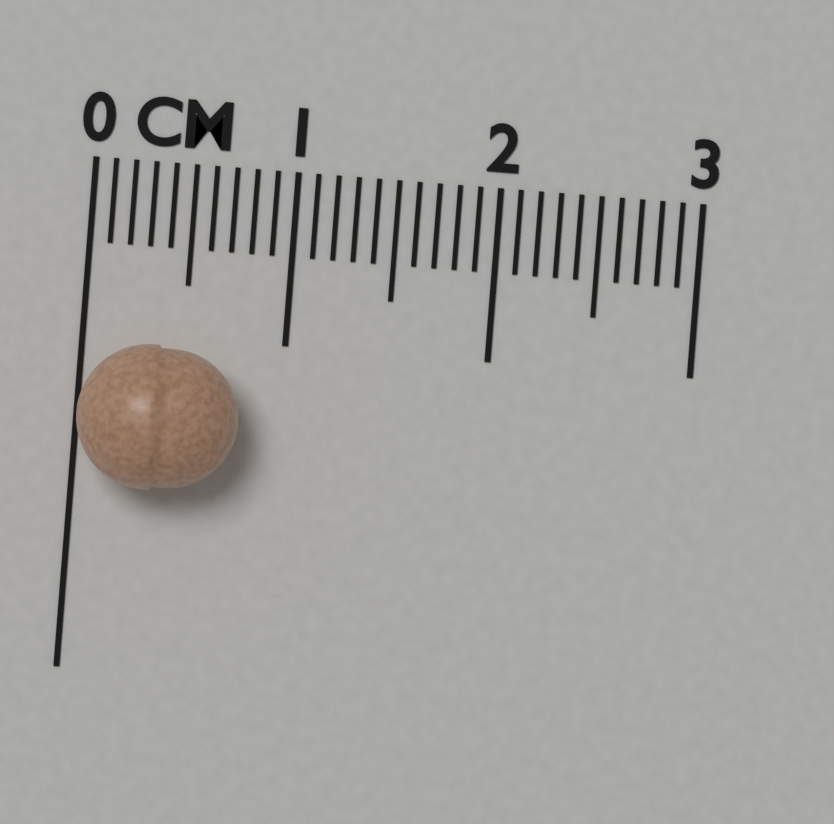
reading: 0.8 cm
